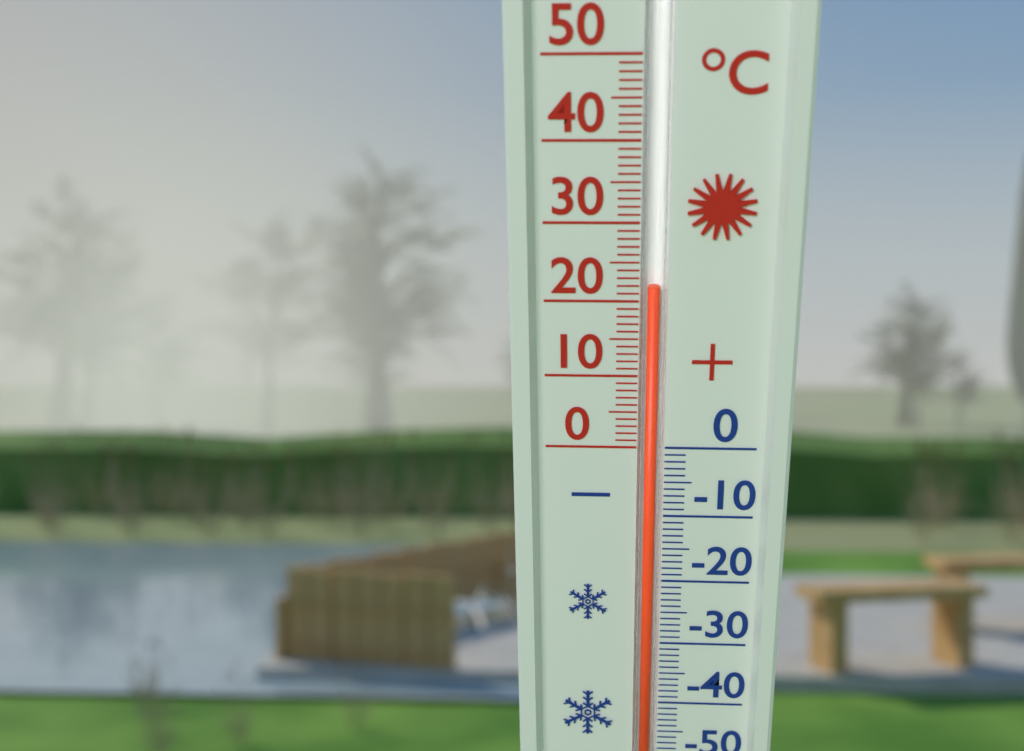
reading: 22 °C
